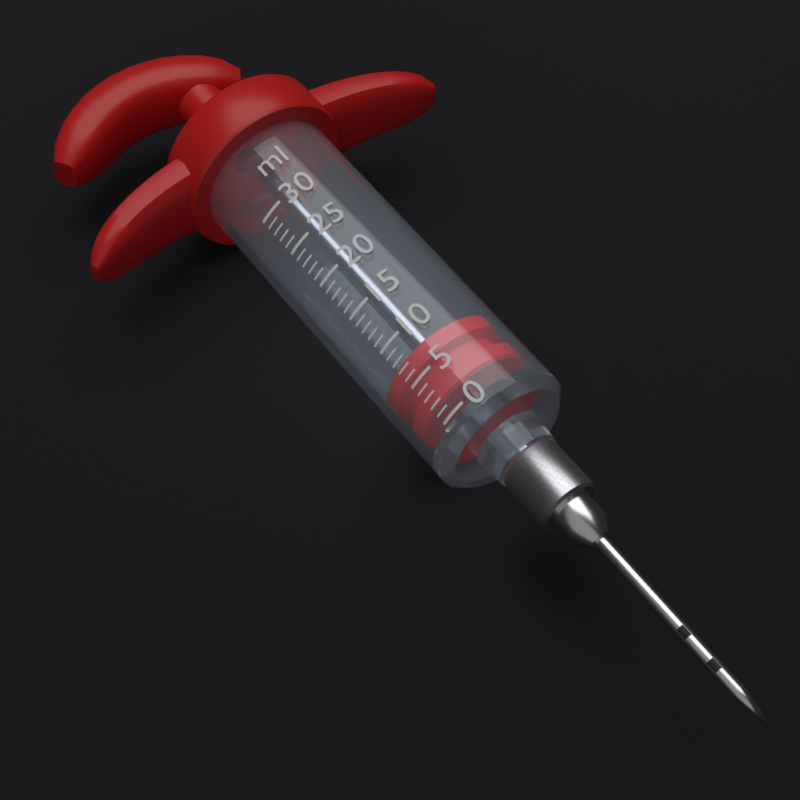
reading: 2 ml
